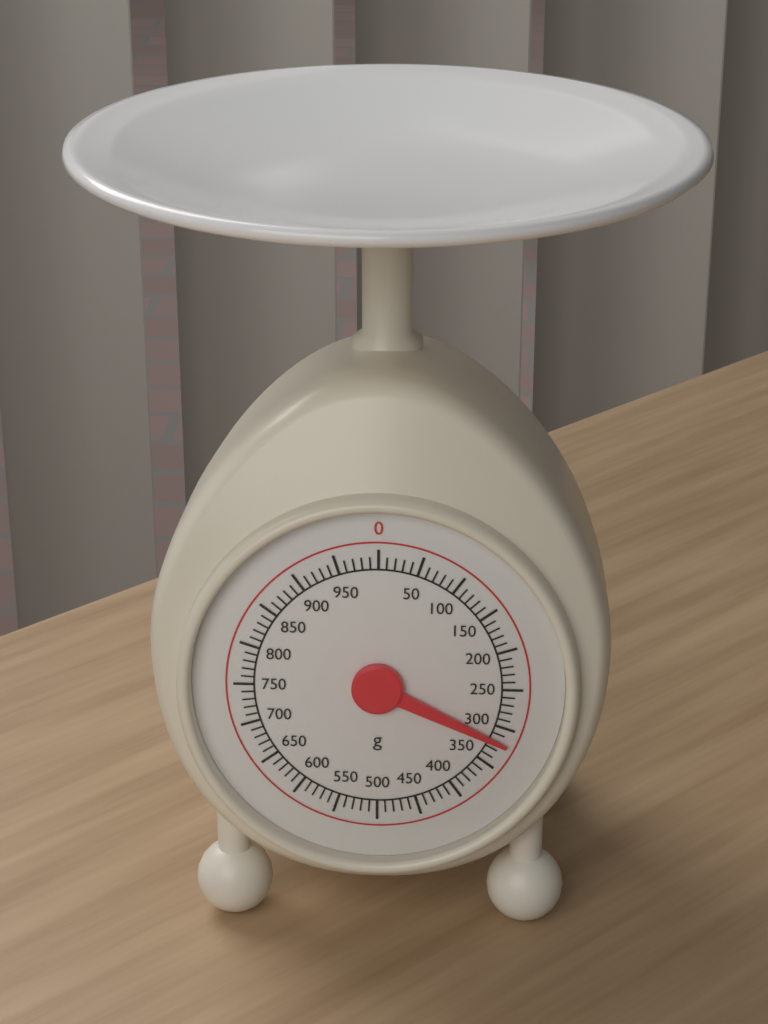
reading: 320 g
